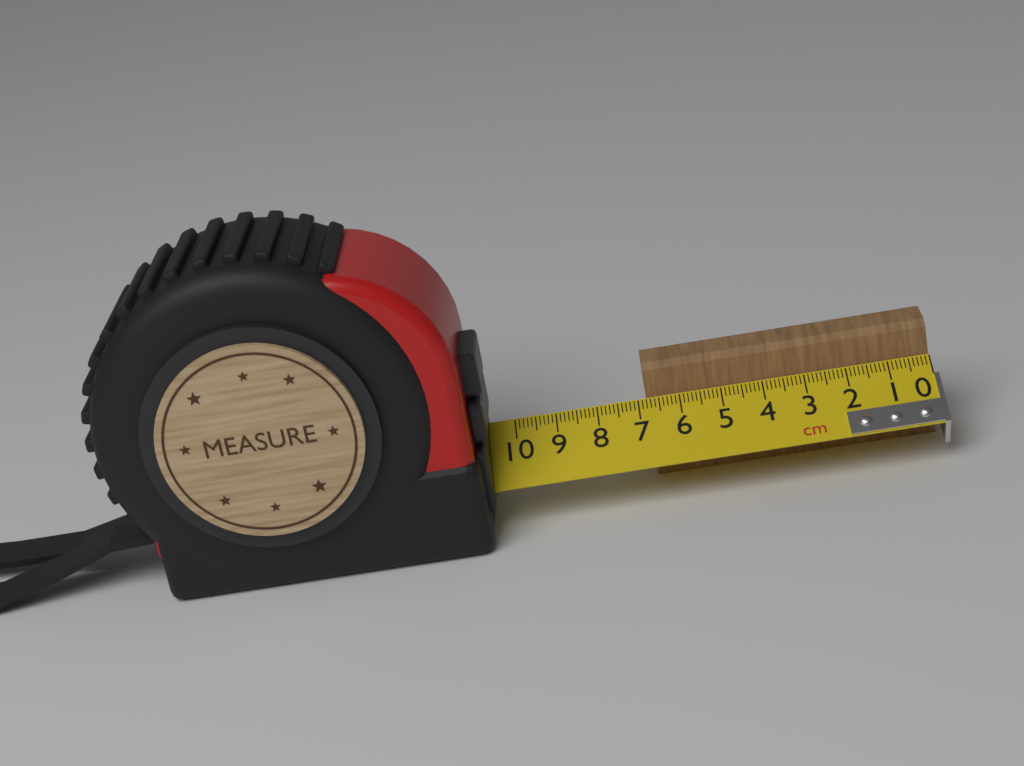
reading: 6.8 cm
